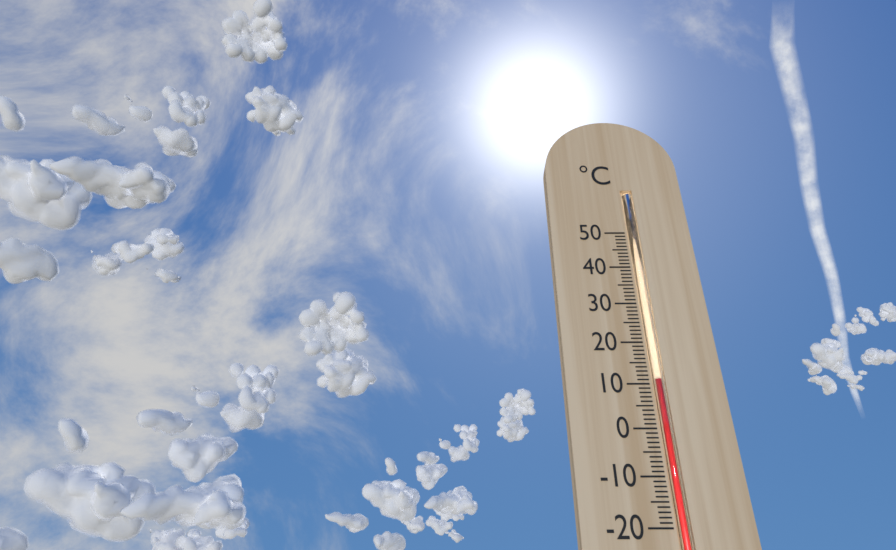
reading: 11 °C
